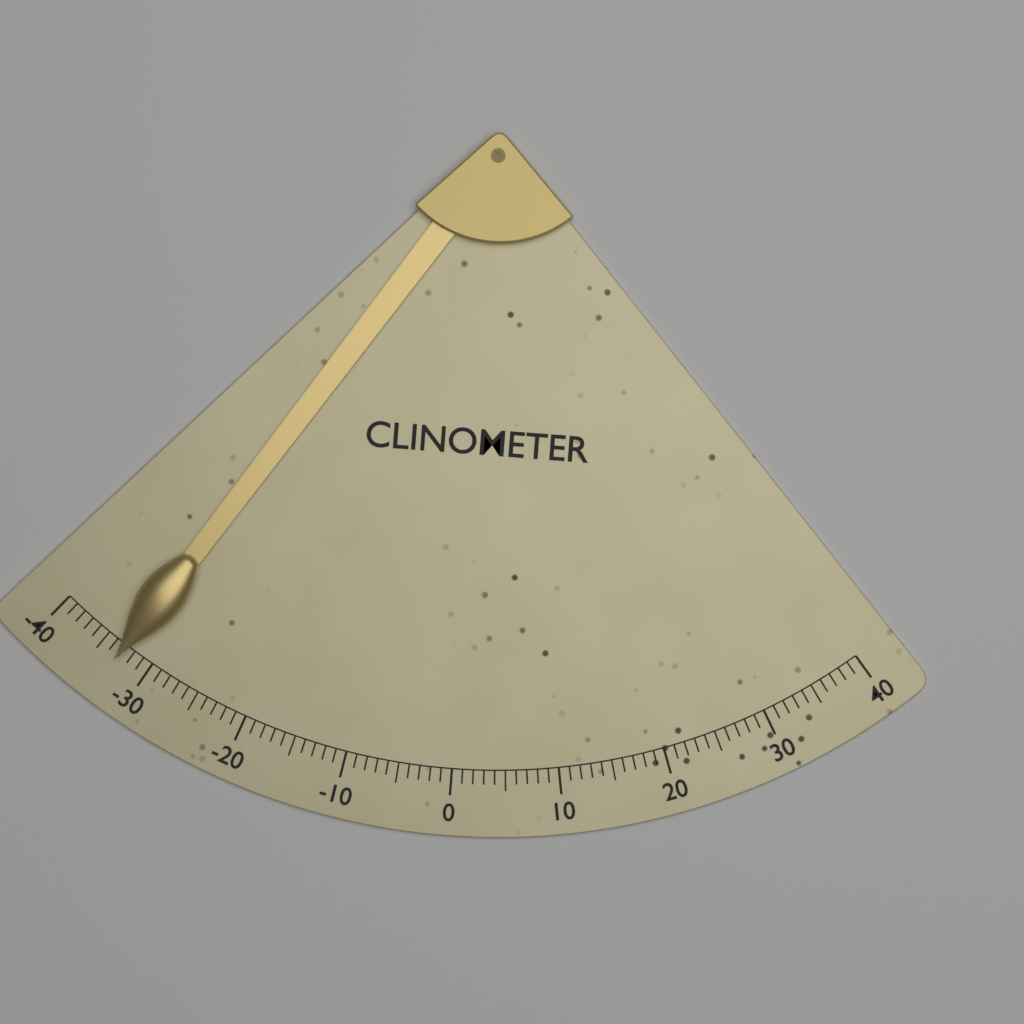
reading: -33 (no unit)
